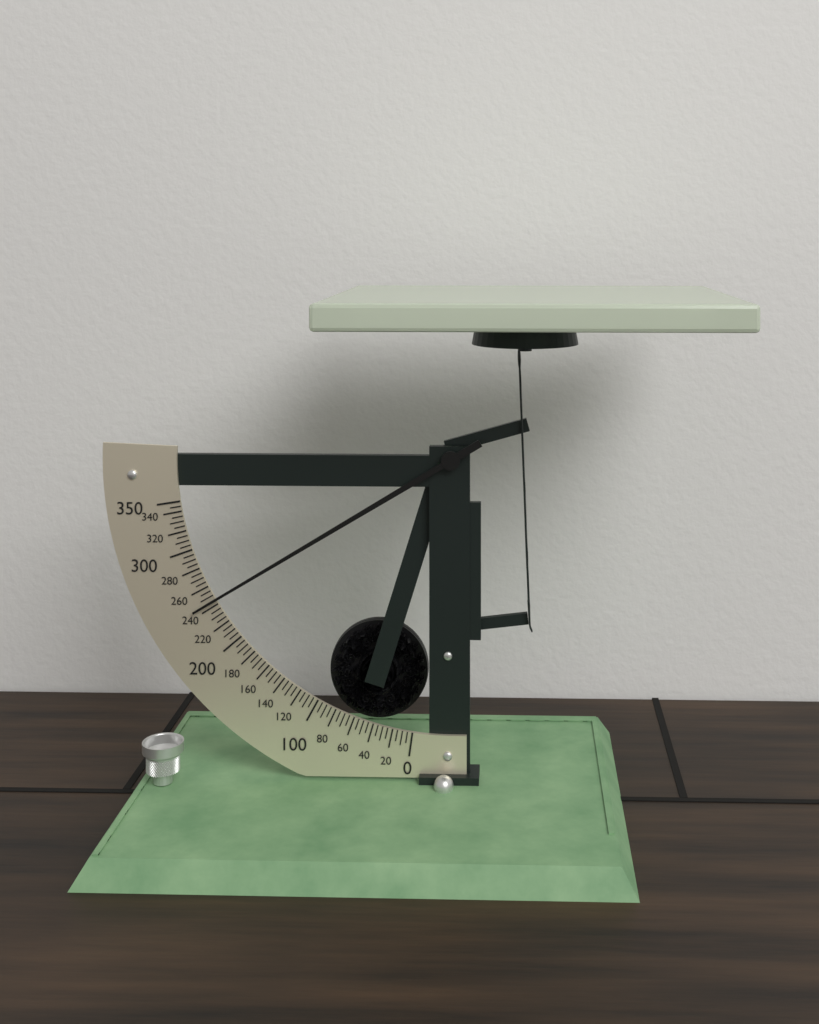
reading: 245 (no unit)
